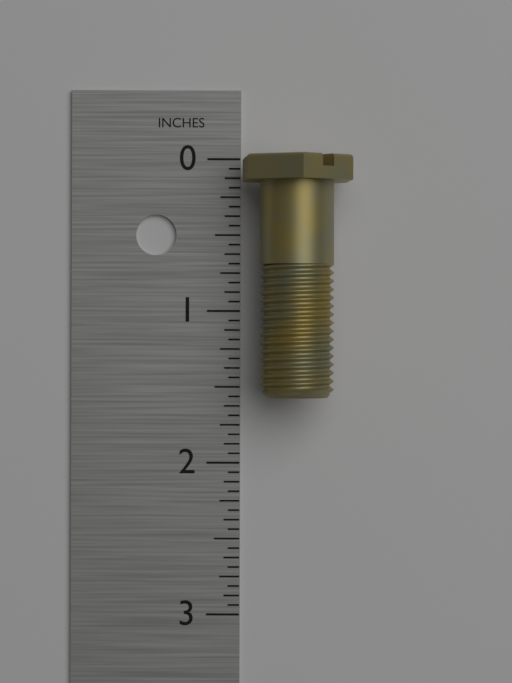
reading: 1.5625 in
